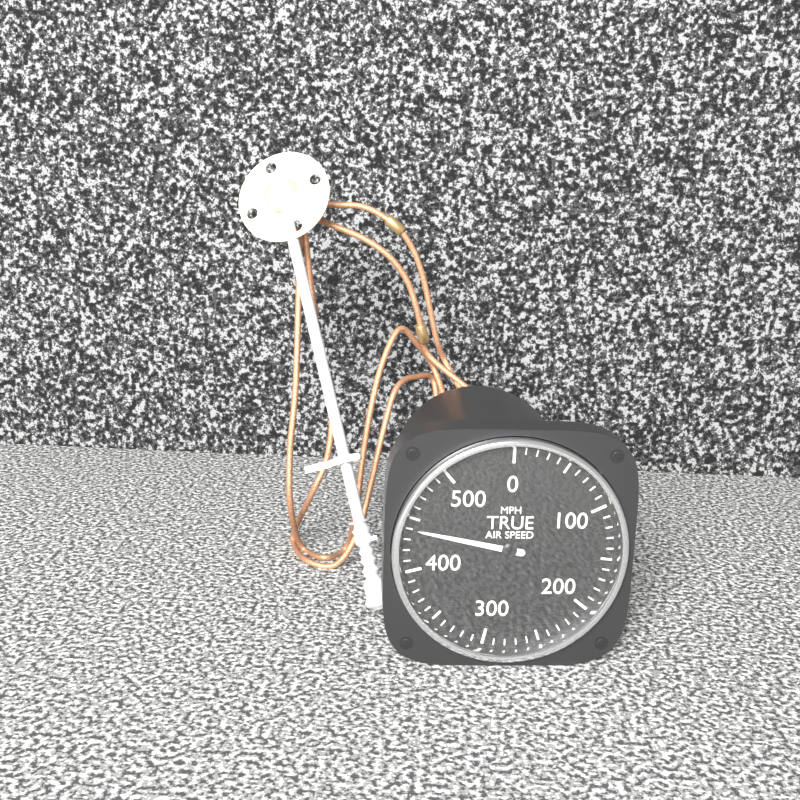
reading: 440 MPH
